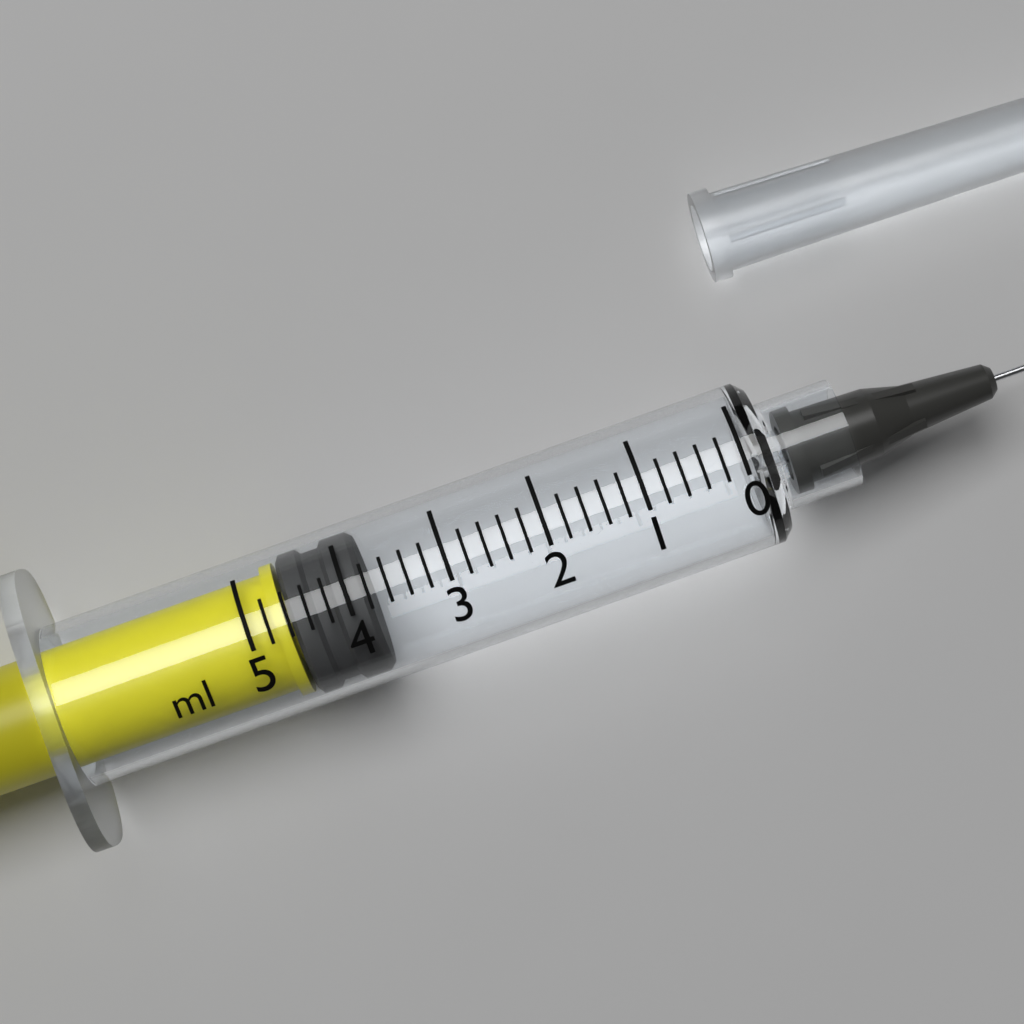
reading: 3.8 ml
